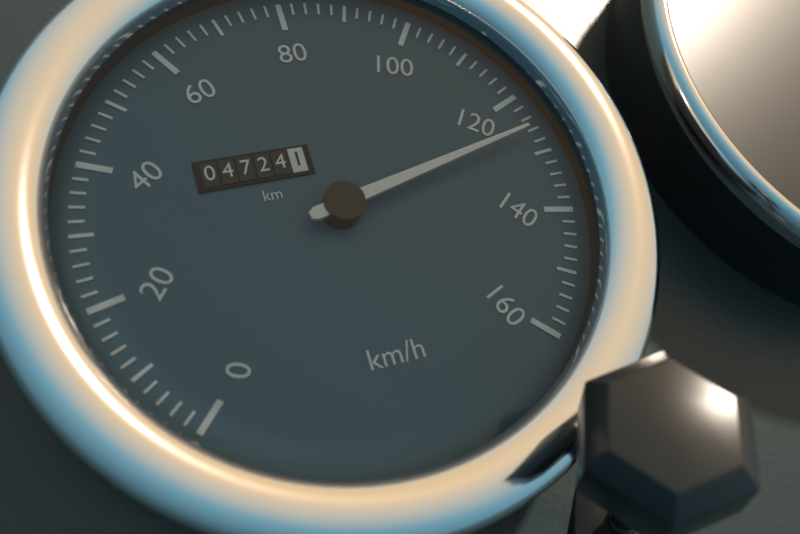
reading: 126 km/h
